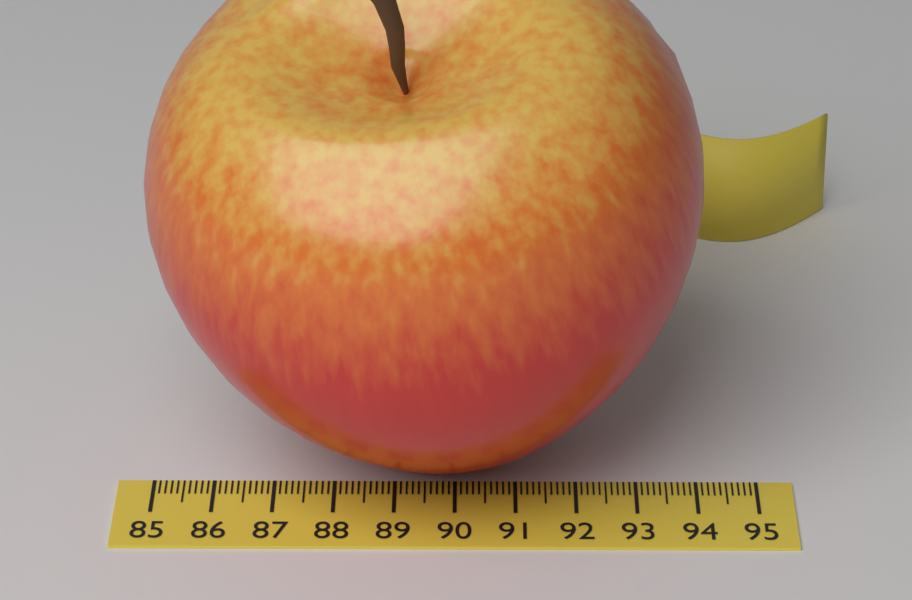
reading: 94.0 (no unit)
